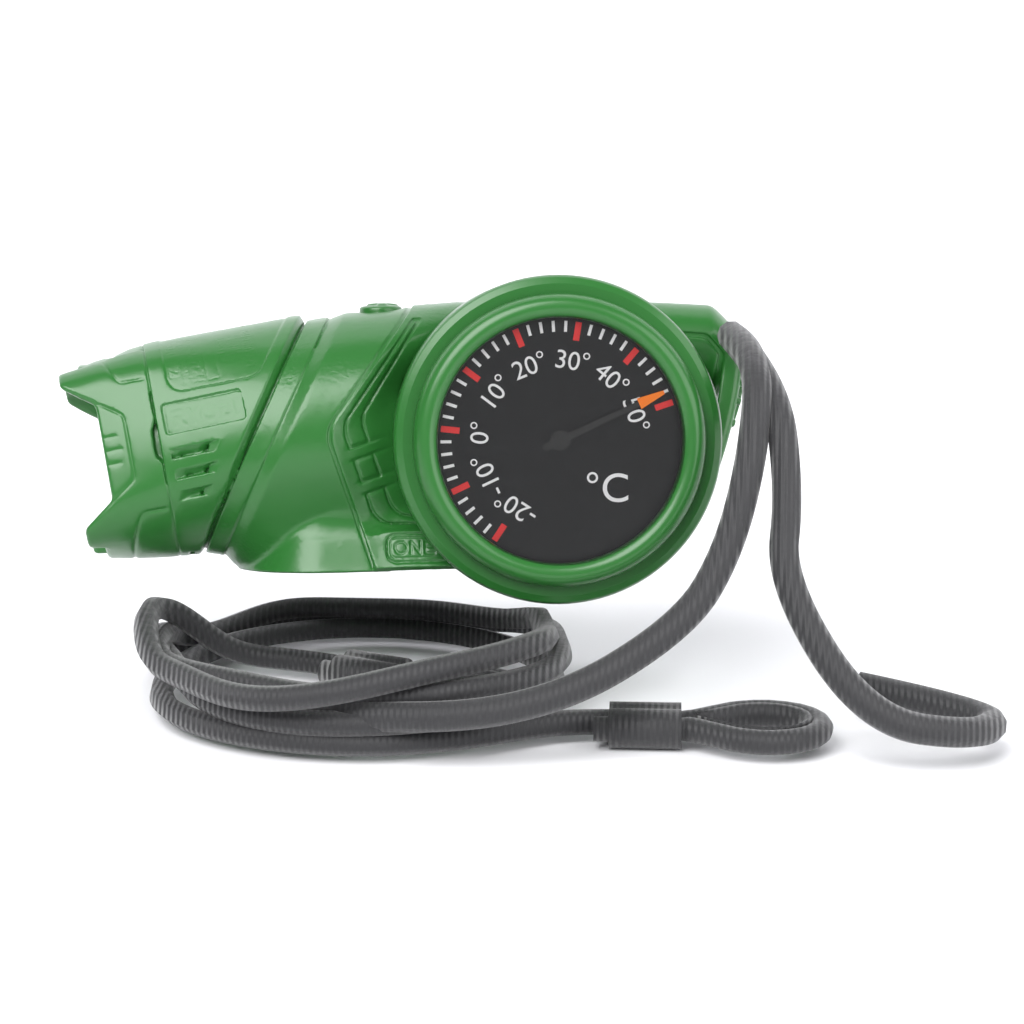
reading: 48 °C
